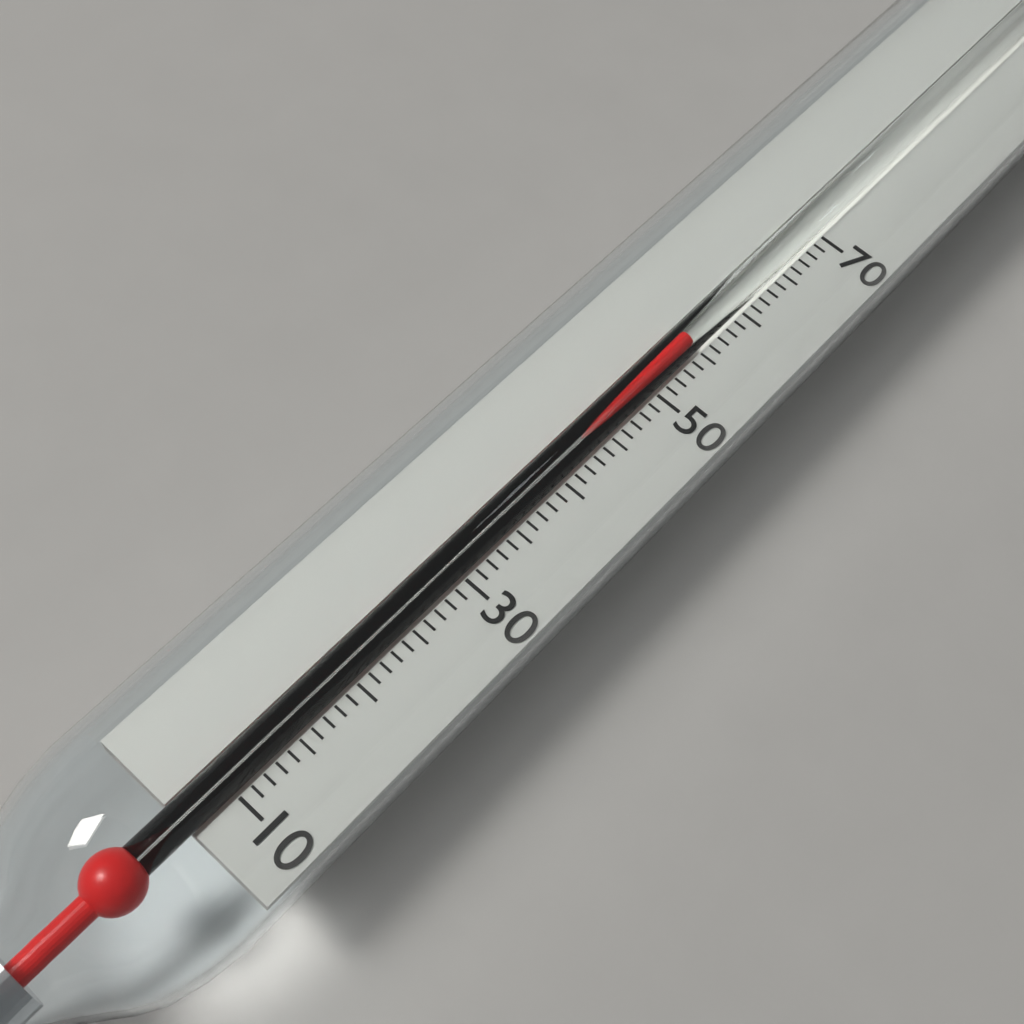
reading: 55 (no unit)
